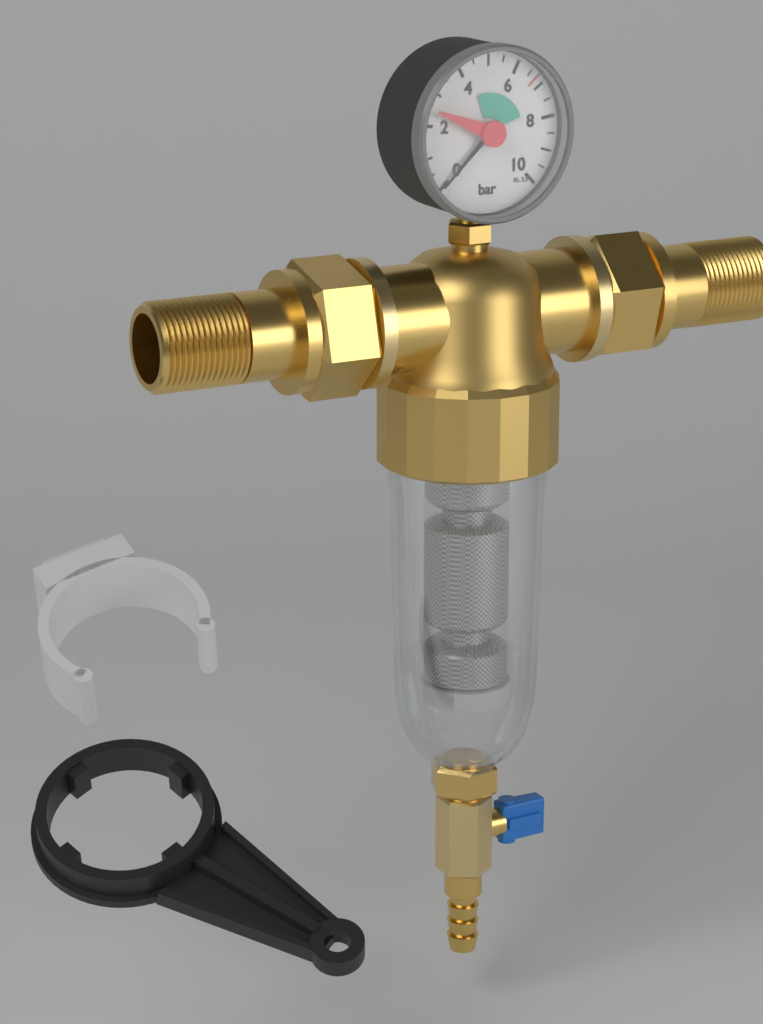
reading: 0.0 bar
